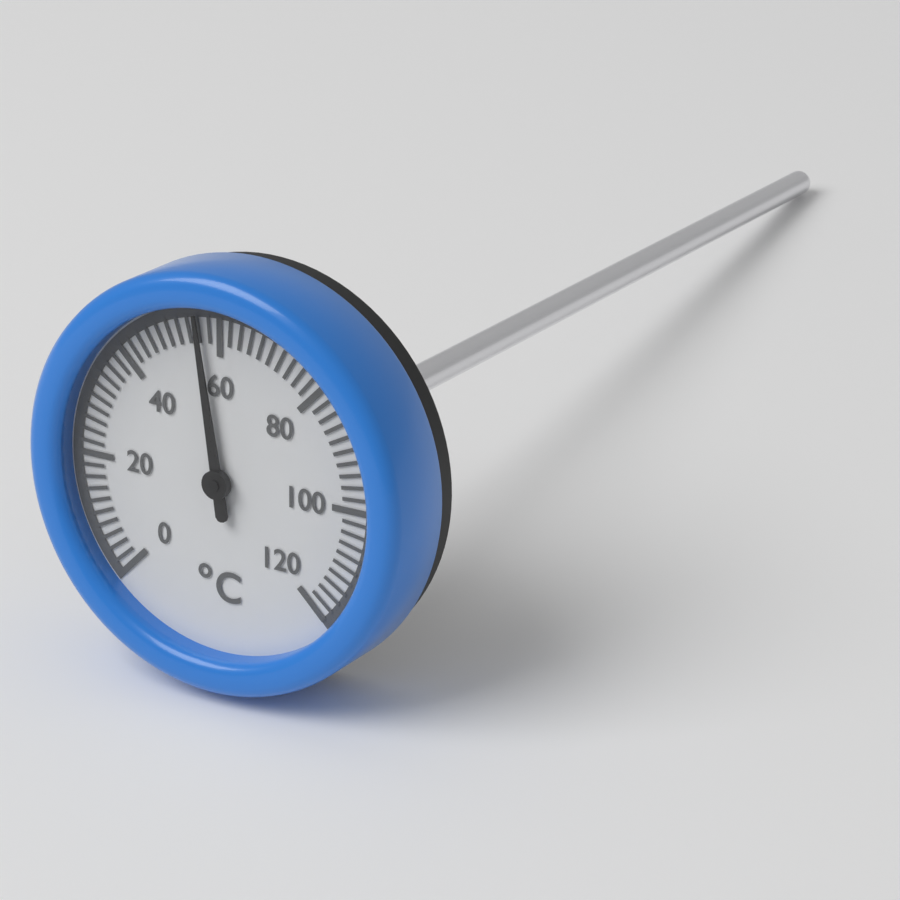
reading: 56 °C
